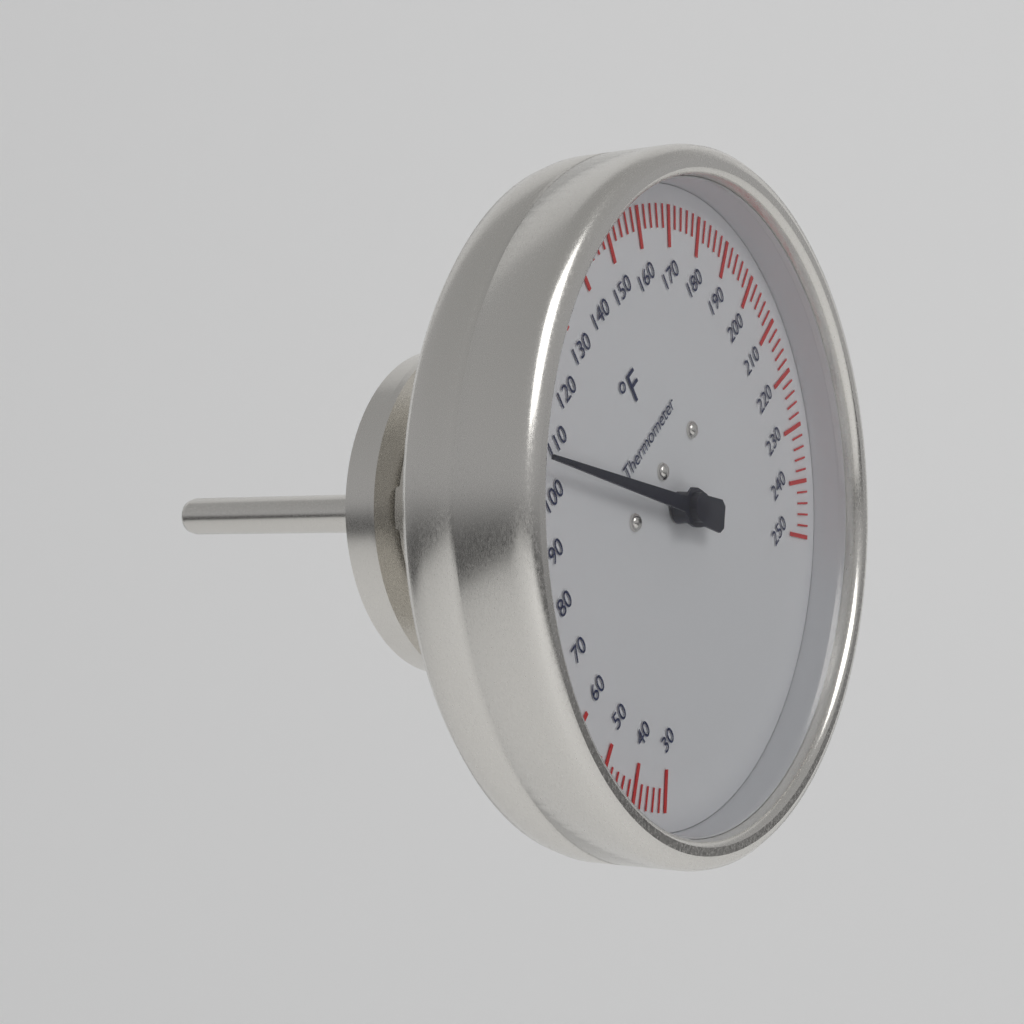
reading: 106 °F
